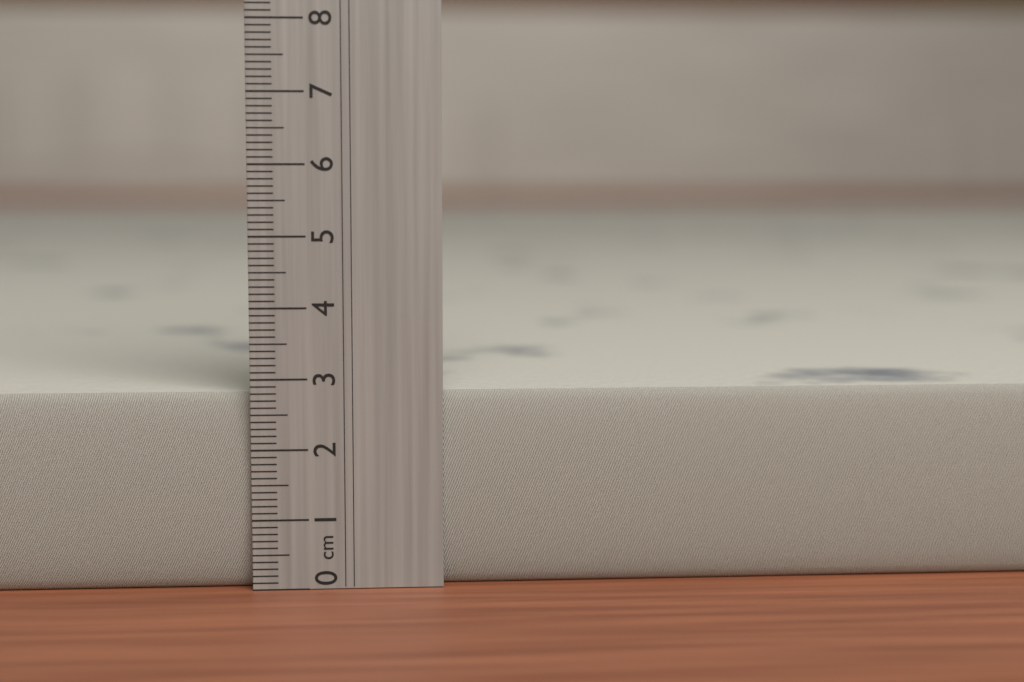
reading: 2.8 cm
